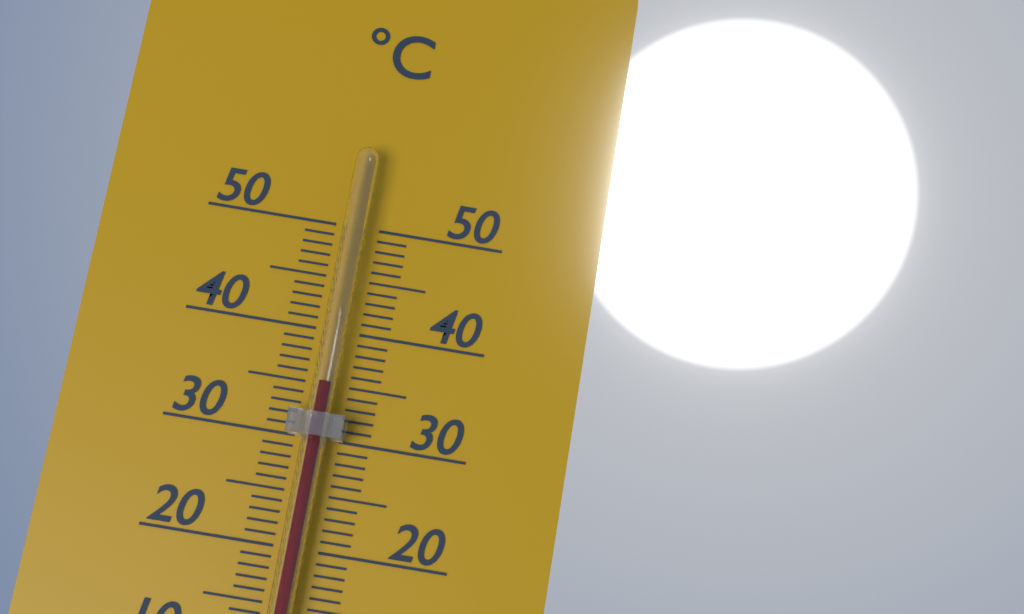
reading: 35 °C
